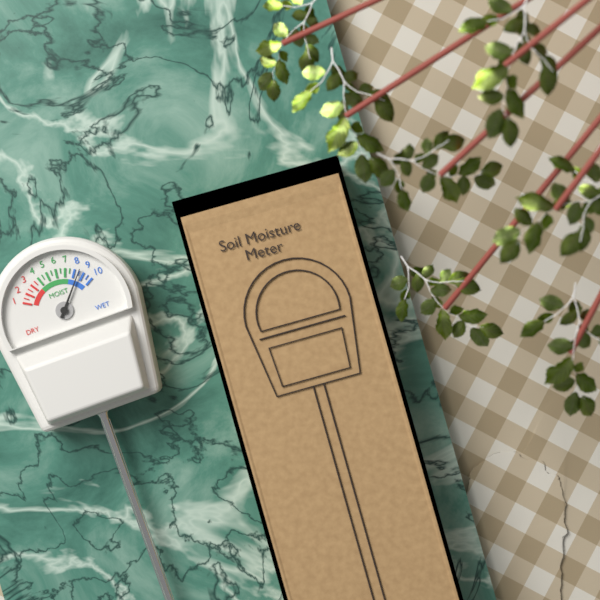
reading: 8.5 (no unit)
